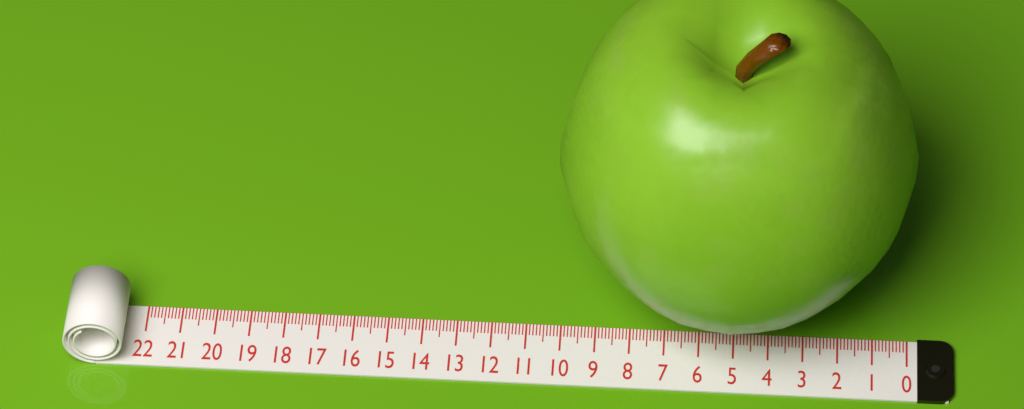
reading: 10.2 (no unit)
